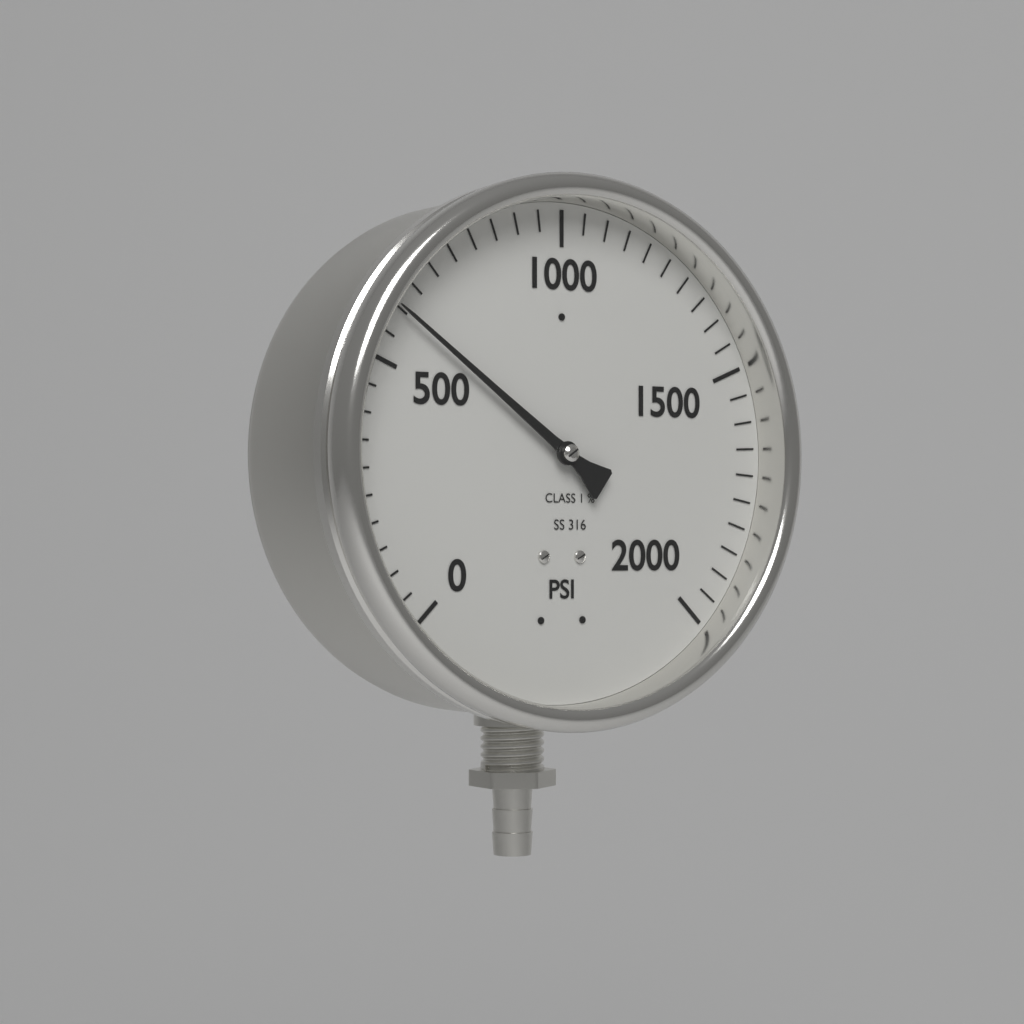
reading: 600 psi
